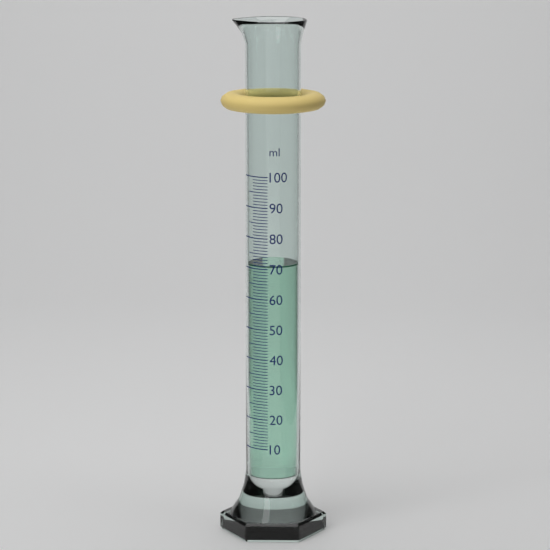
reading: 71 ml
